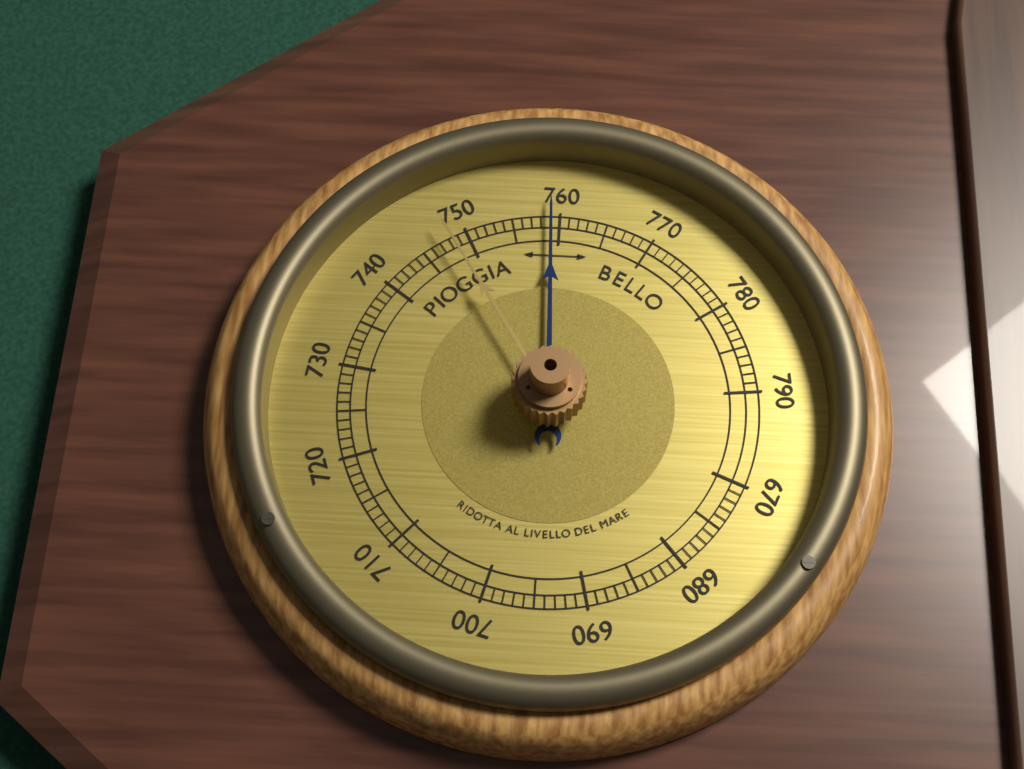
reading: 759 (no unit)
